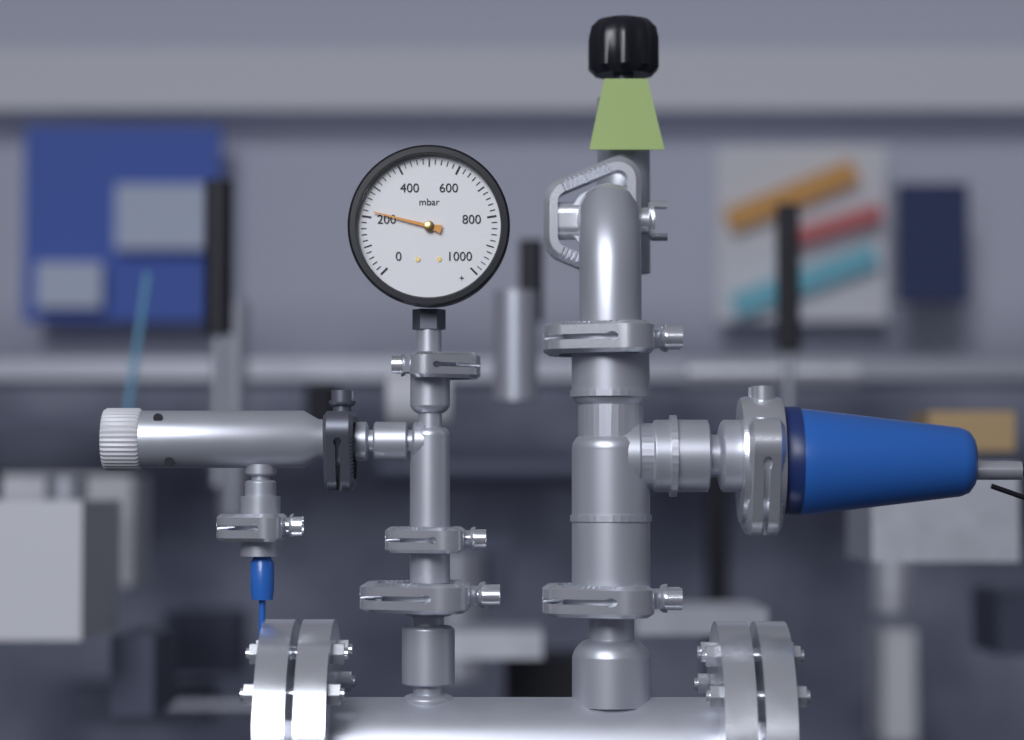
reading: 220 mbar
